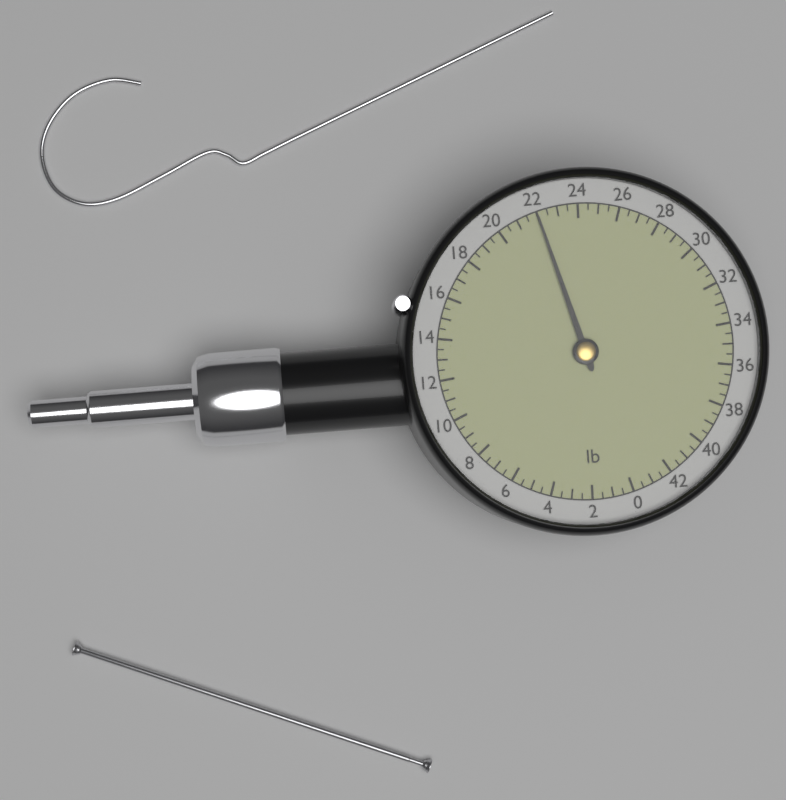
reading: 22.0 lb
